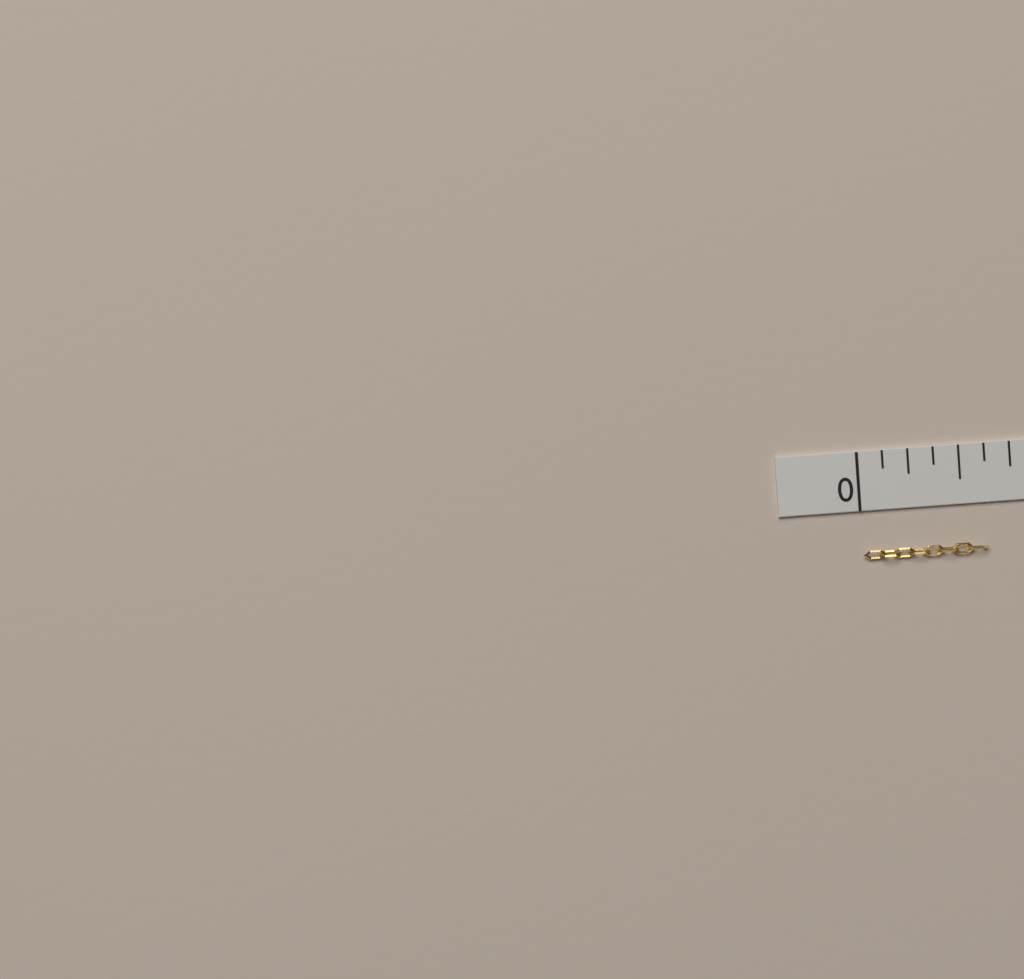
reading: 0.625 in
